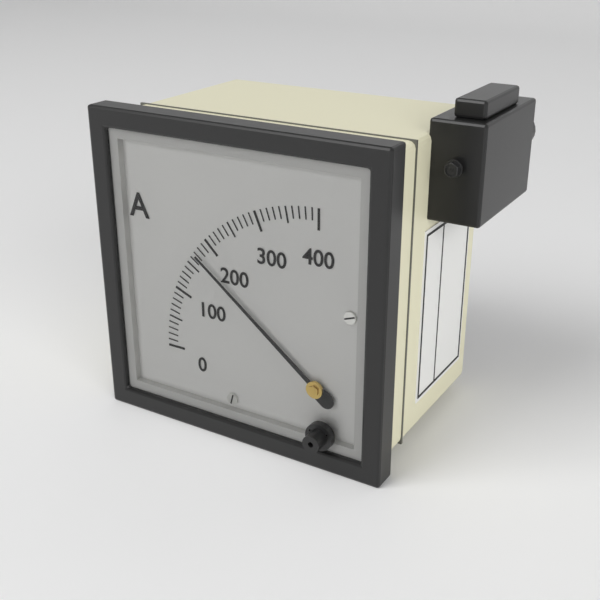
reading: 170 A
